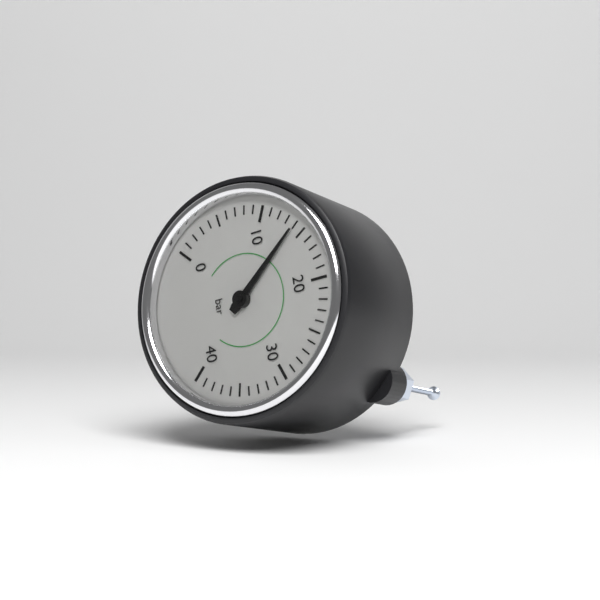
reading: 14 bar
